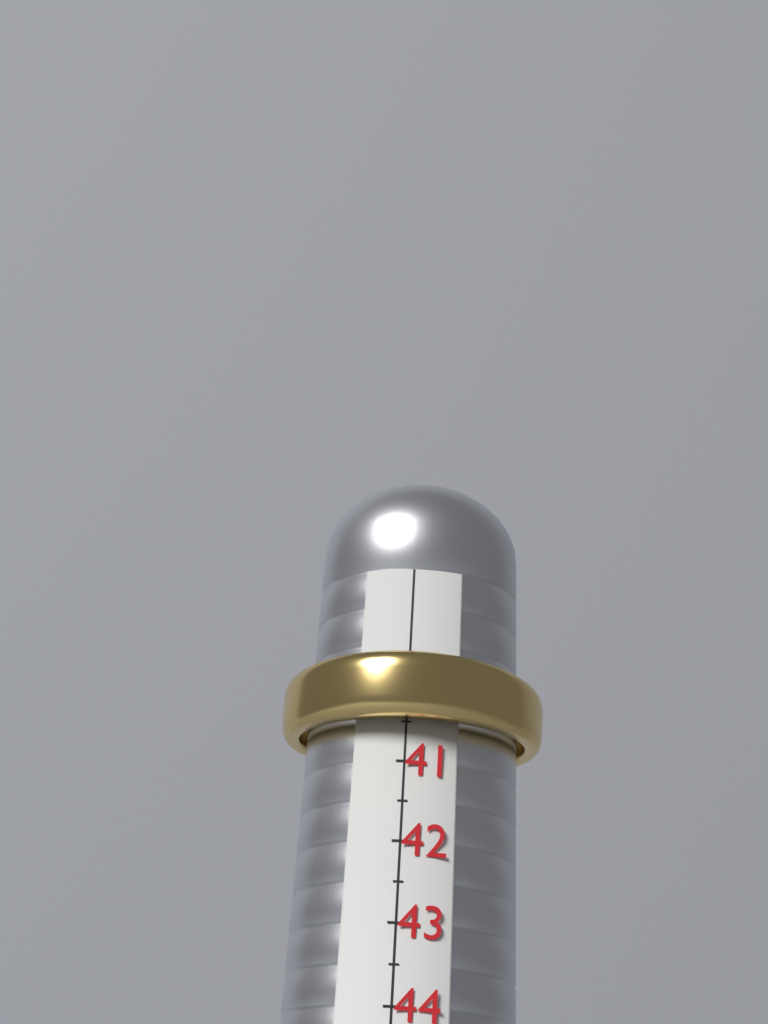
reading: 40.5 (no unit)
